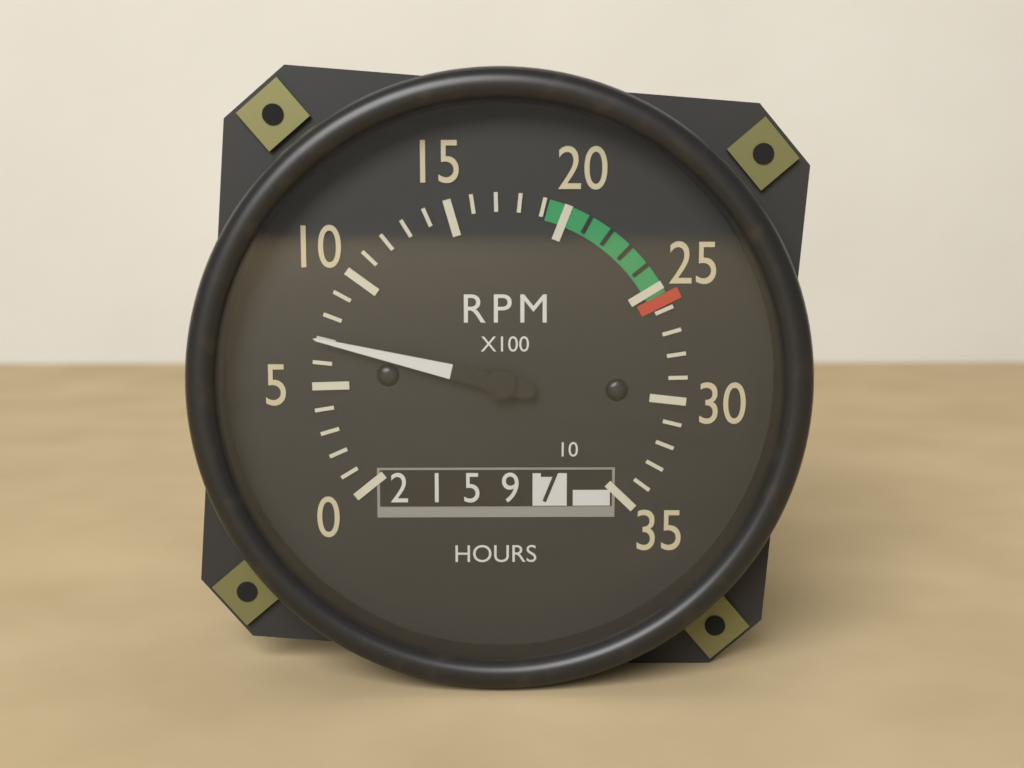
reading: 7 RPM x100
